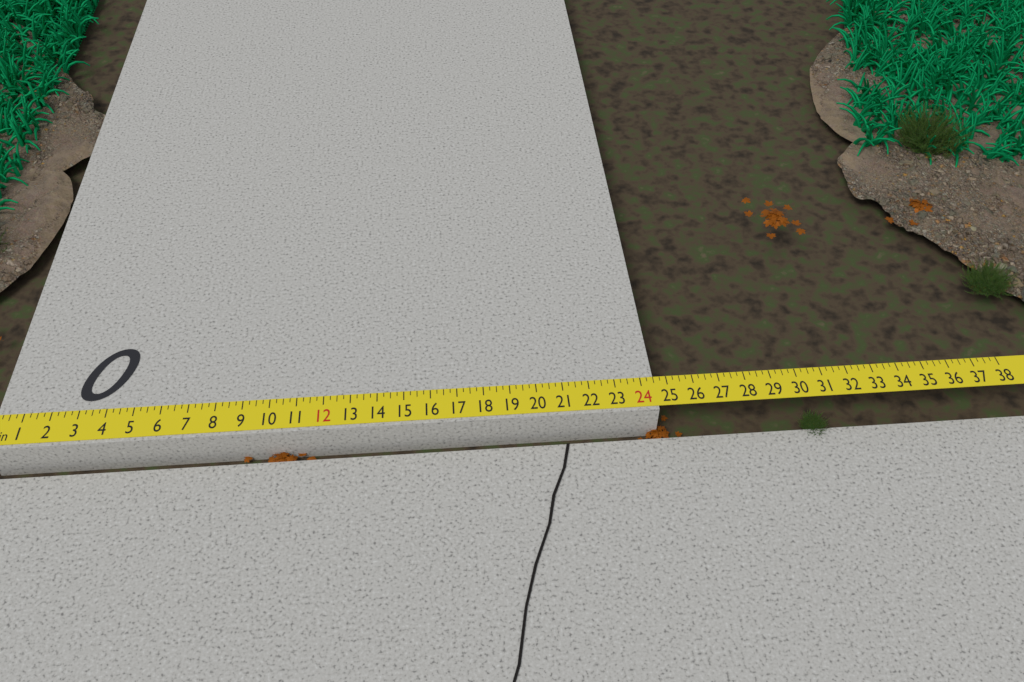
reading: 24.50 in
